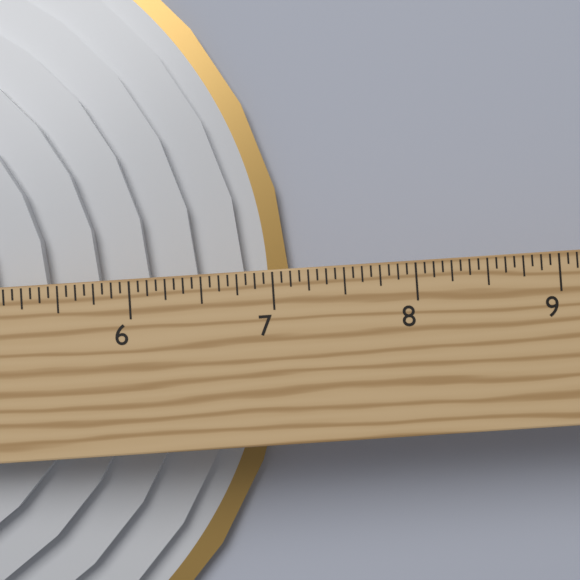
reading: 7.1250 in
